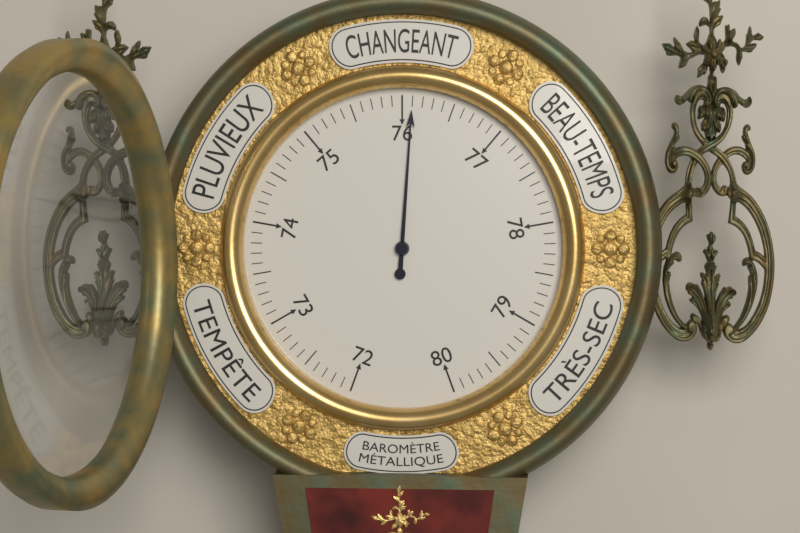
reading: 76.1 (no unit)
